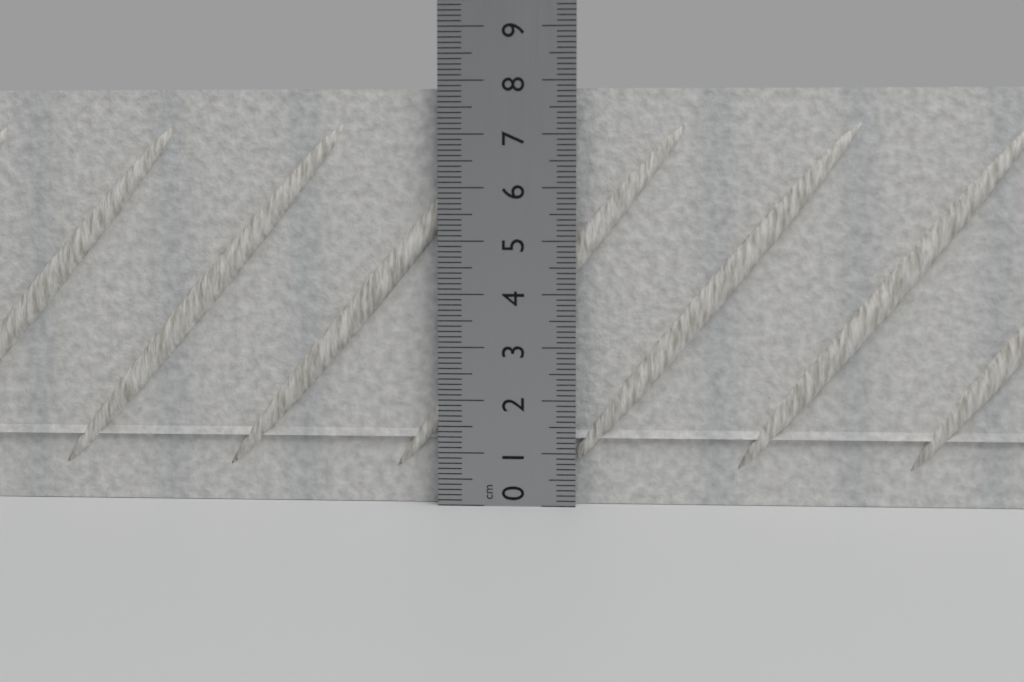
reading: 7.9 cm
